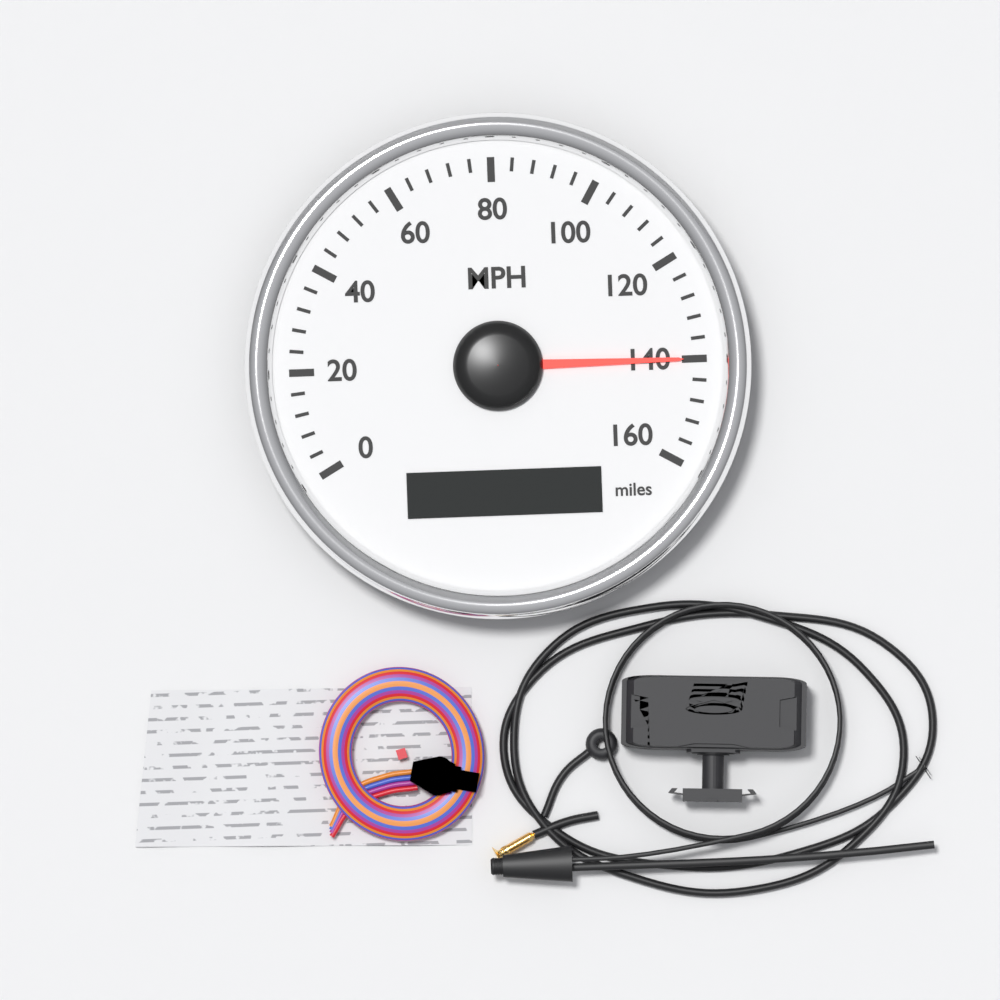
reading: 140 MPH
